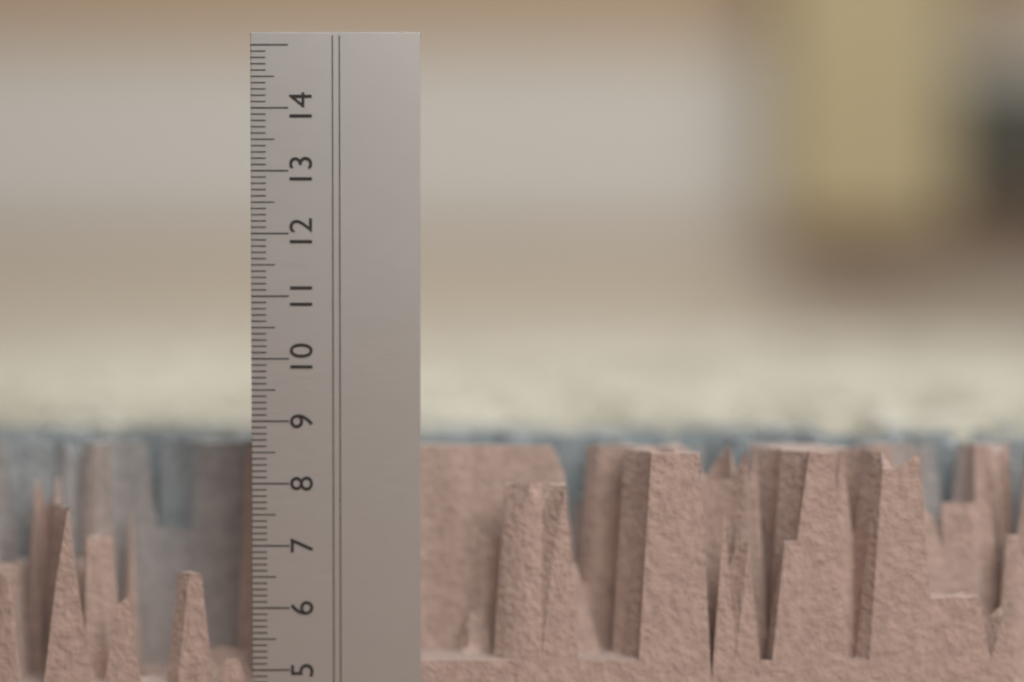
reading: 8.5 cm
